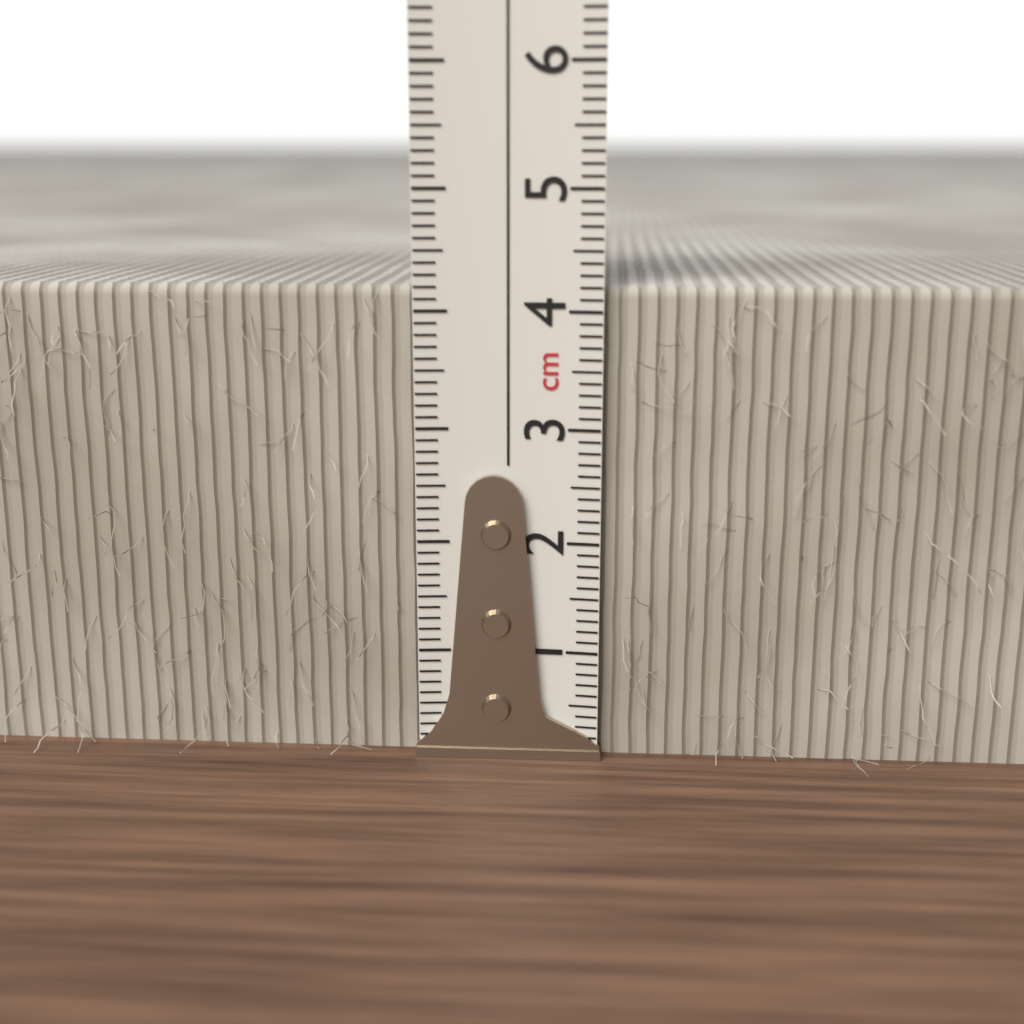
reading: 4.2 cm
